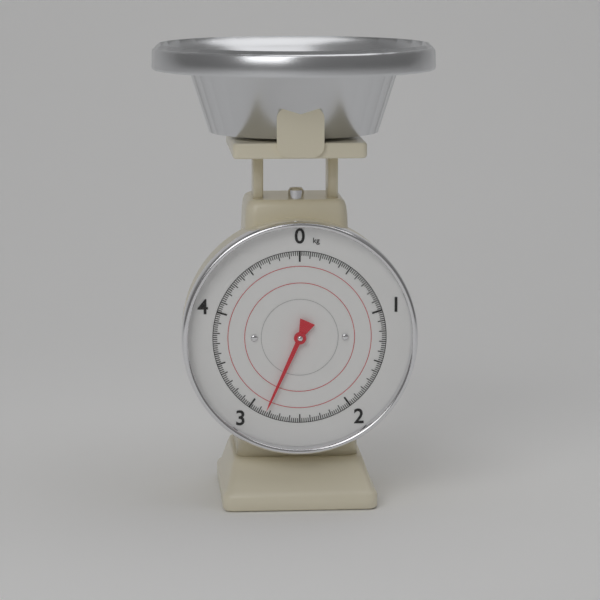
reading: 2.84 kg
